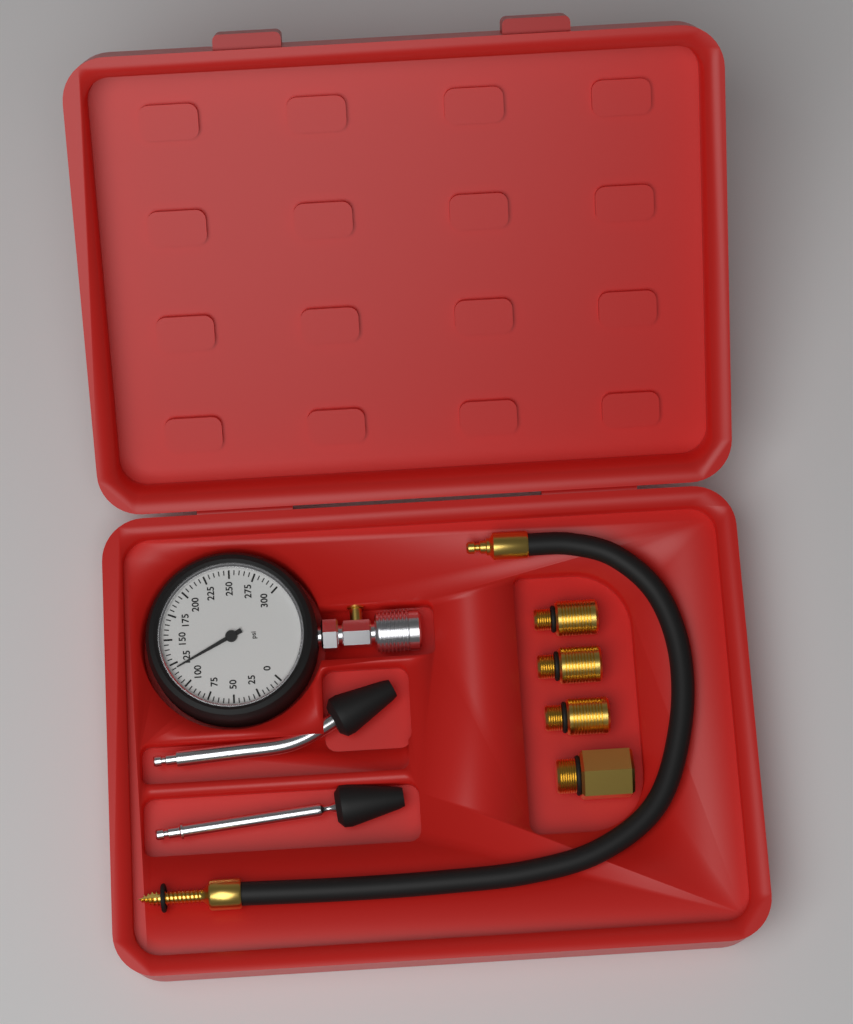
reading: 120 psi
